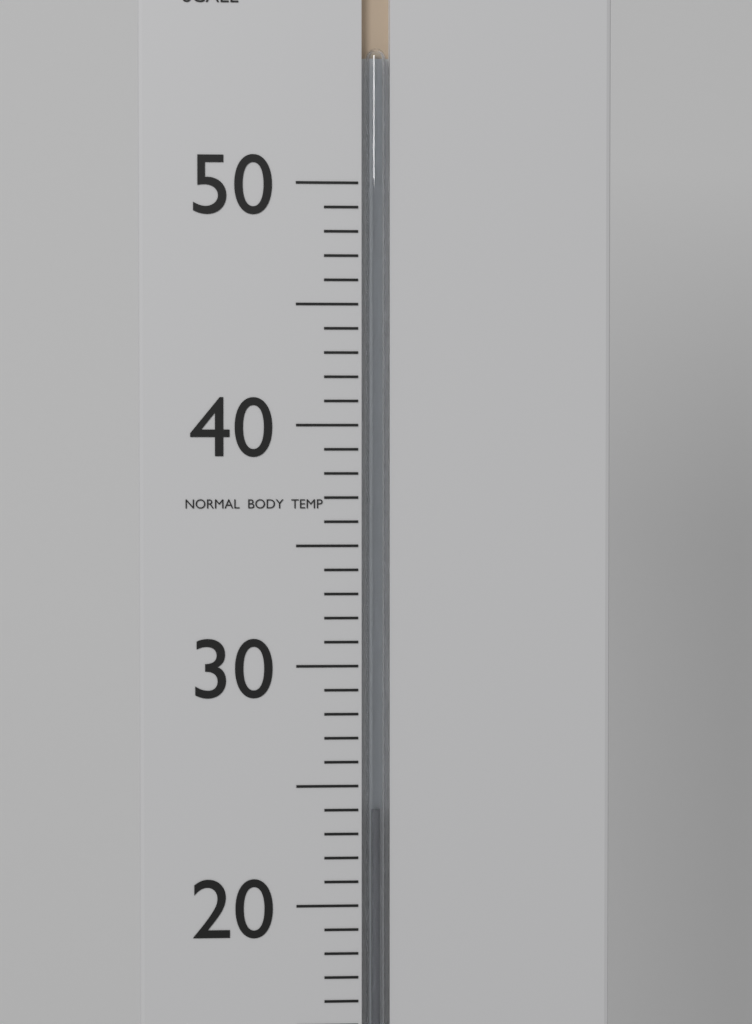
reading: 24 °C
